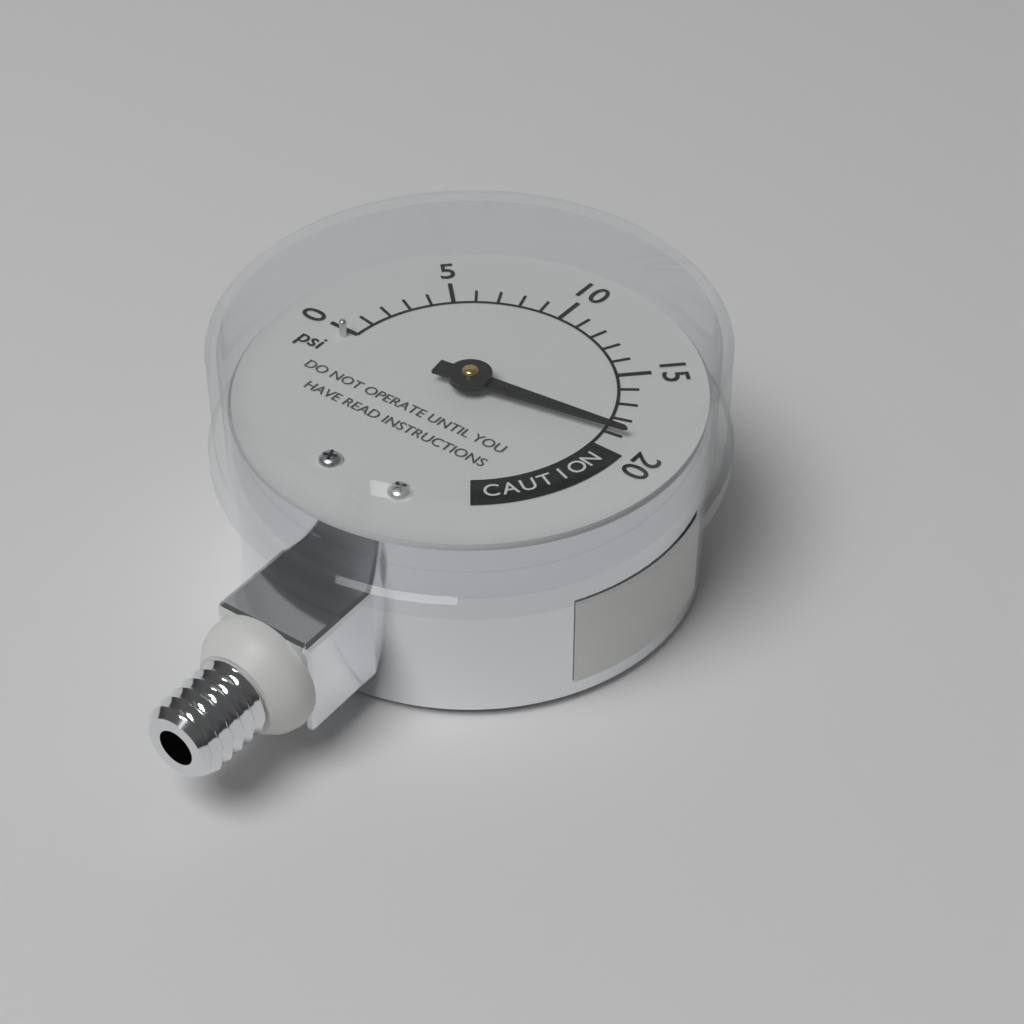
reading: 19 psi
